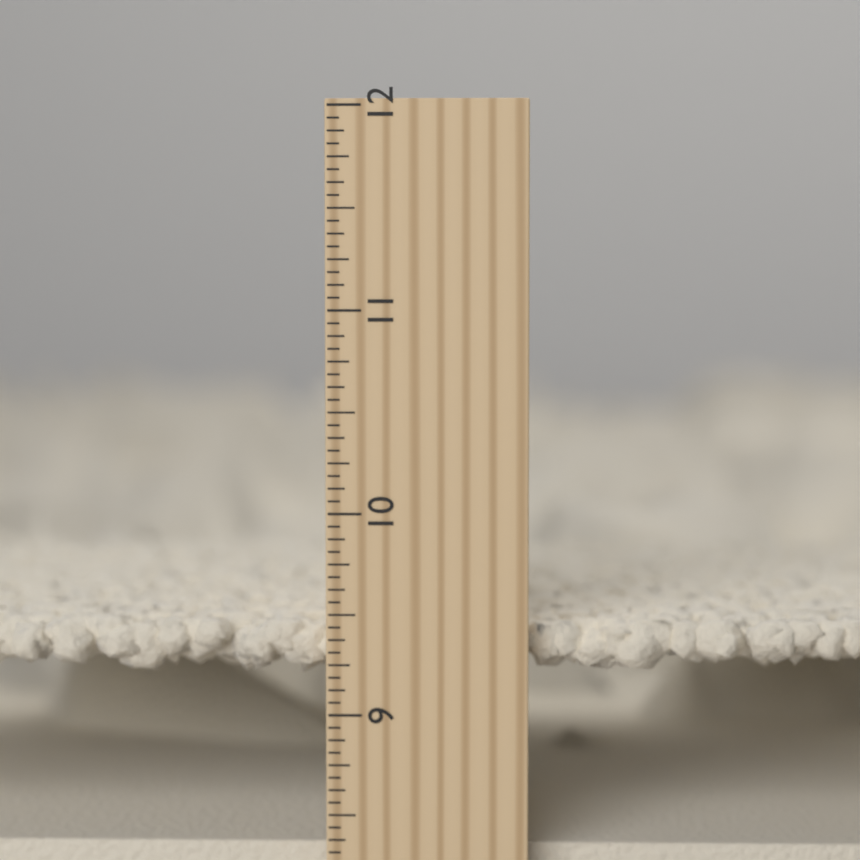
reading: 9.4375 inch
